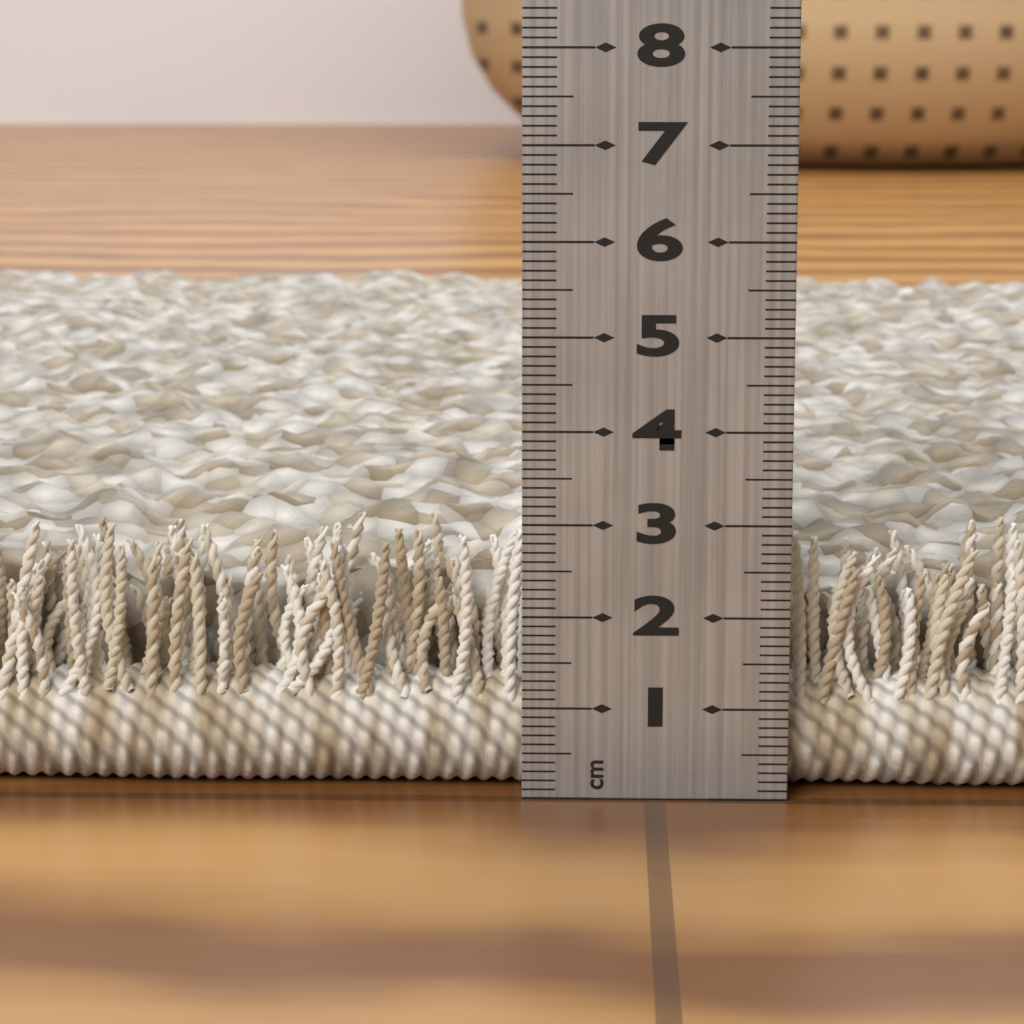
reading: 2.9 cm
